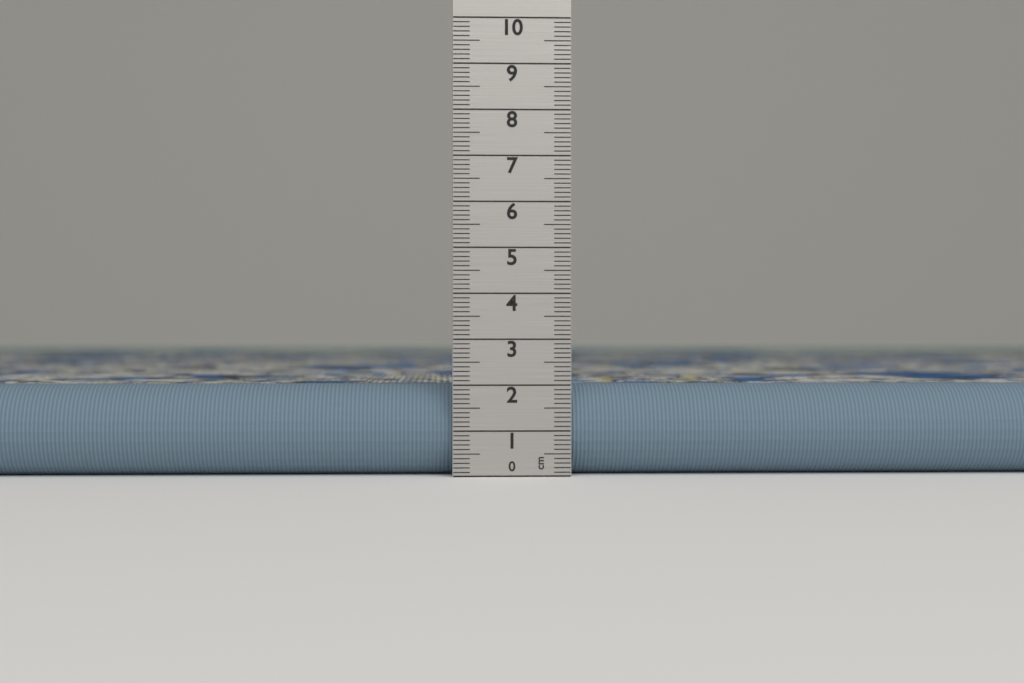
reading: 2.0 cm
